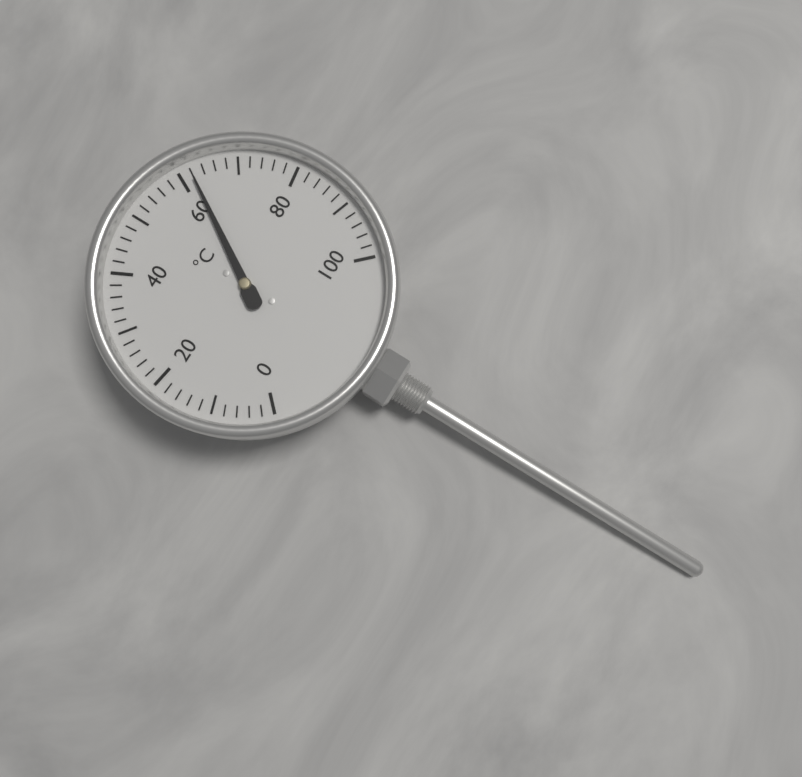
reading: 62 °C
